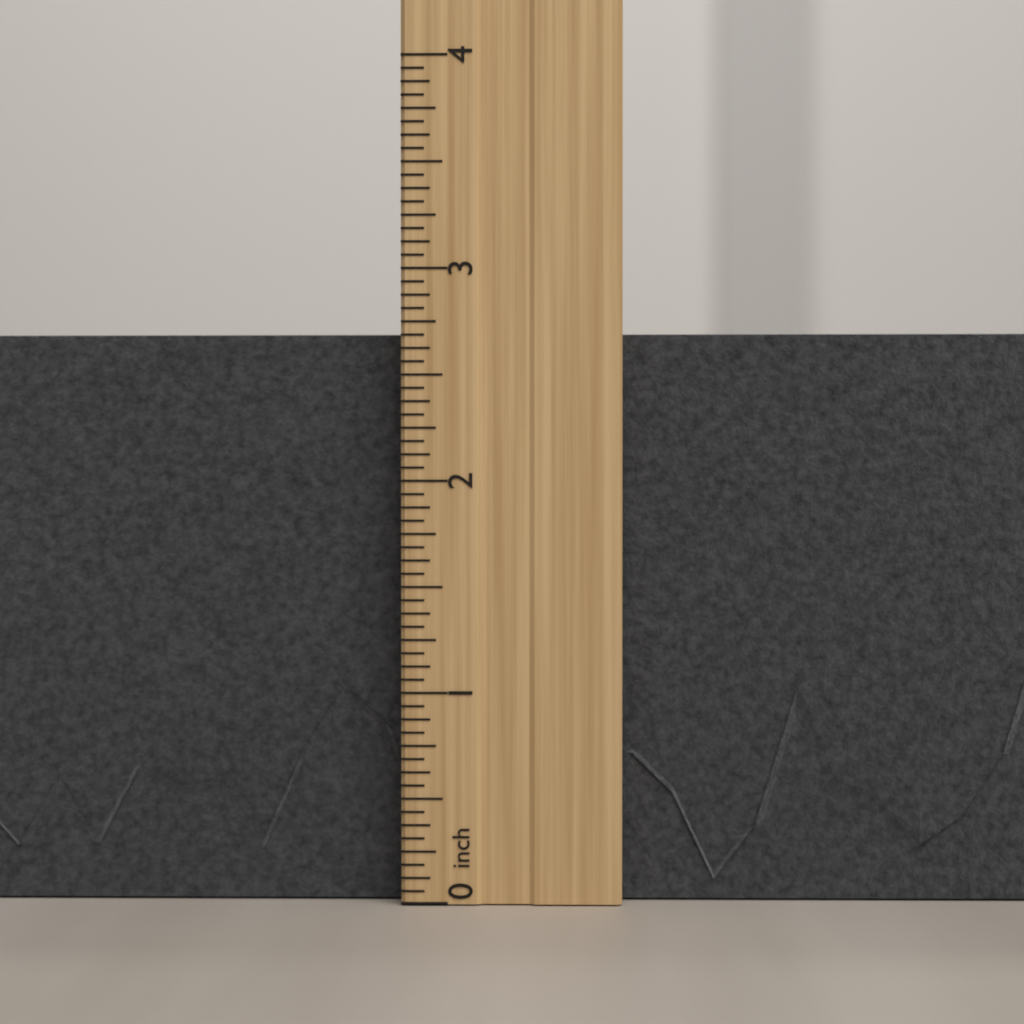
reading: 2.7500 inch
